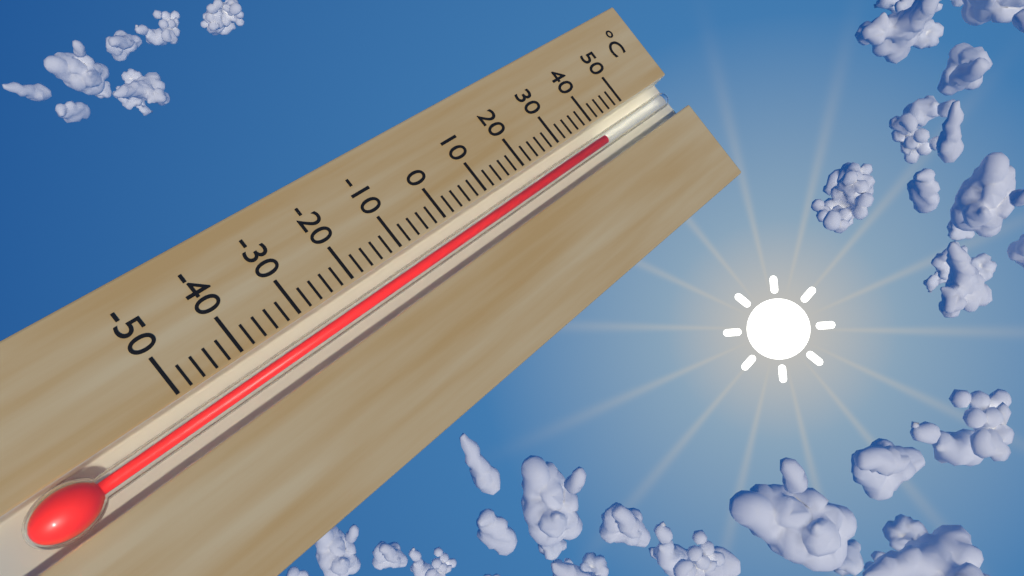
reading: 40 °C
